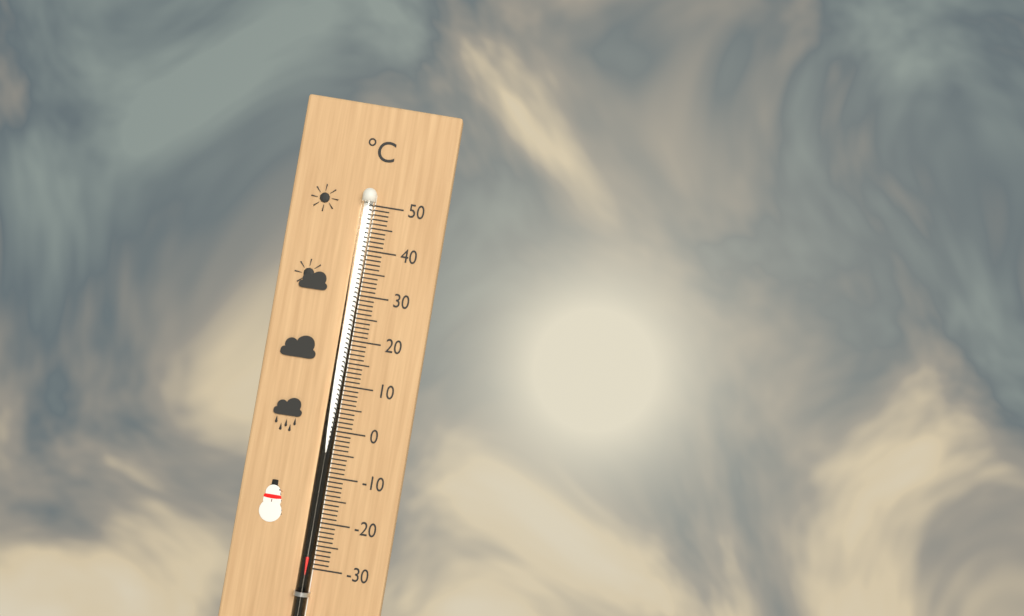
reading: -27 °C
